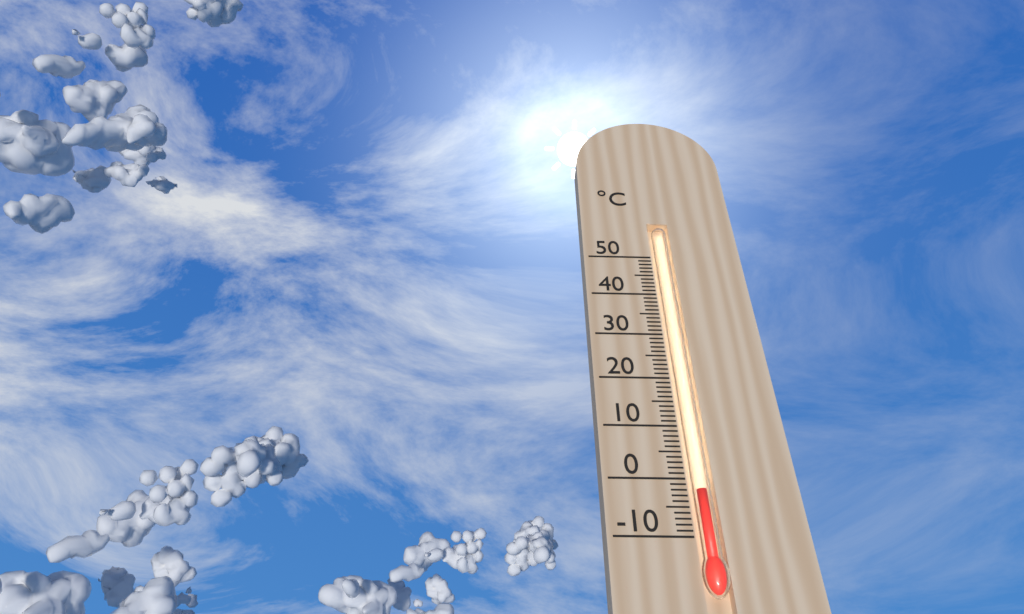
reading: -2 °C
